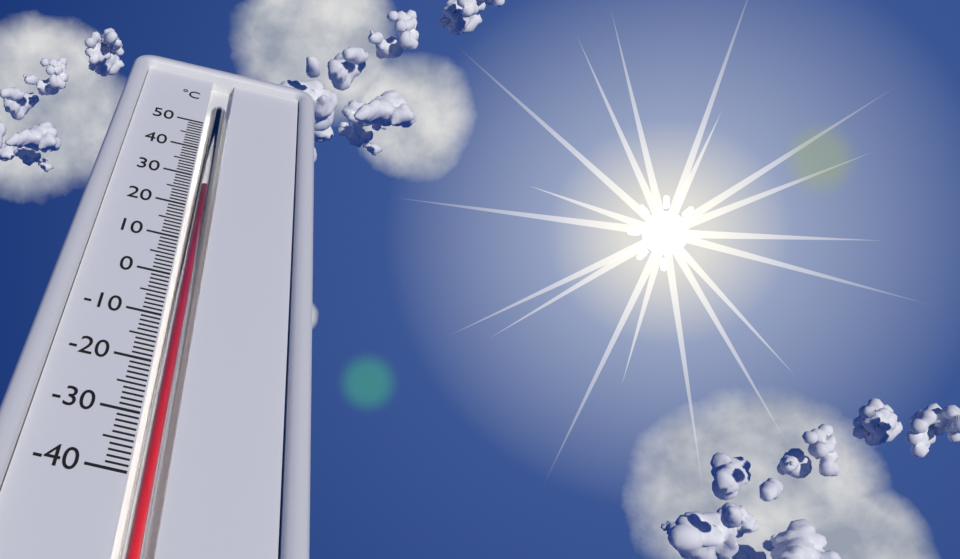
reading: 27 °C
